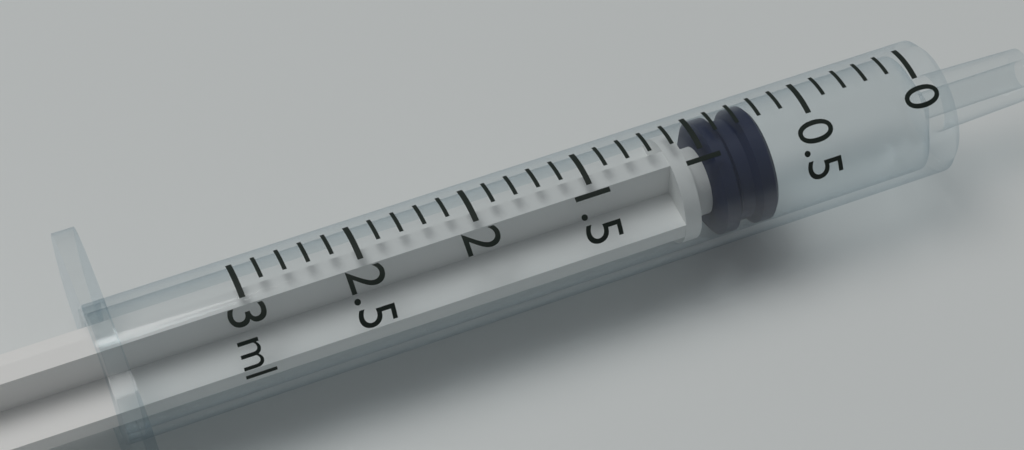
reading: 0.7 ml
